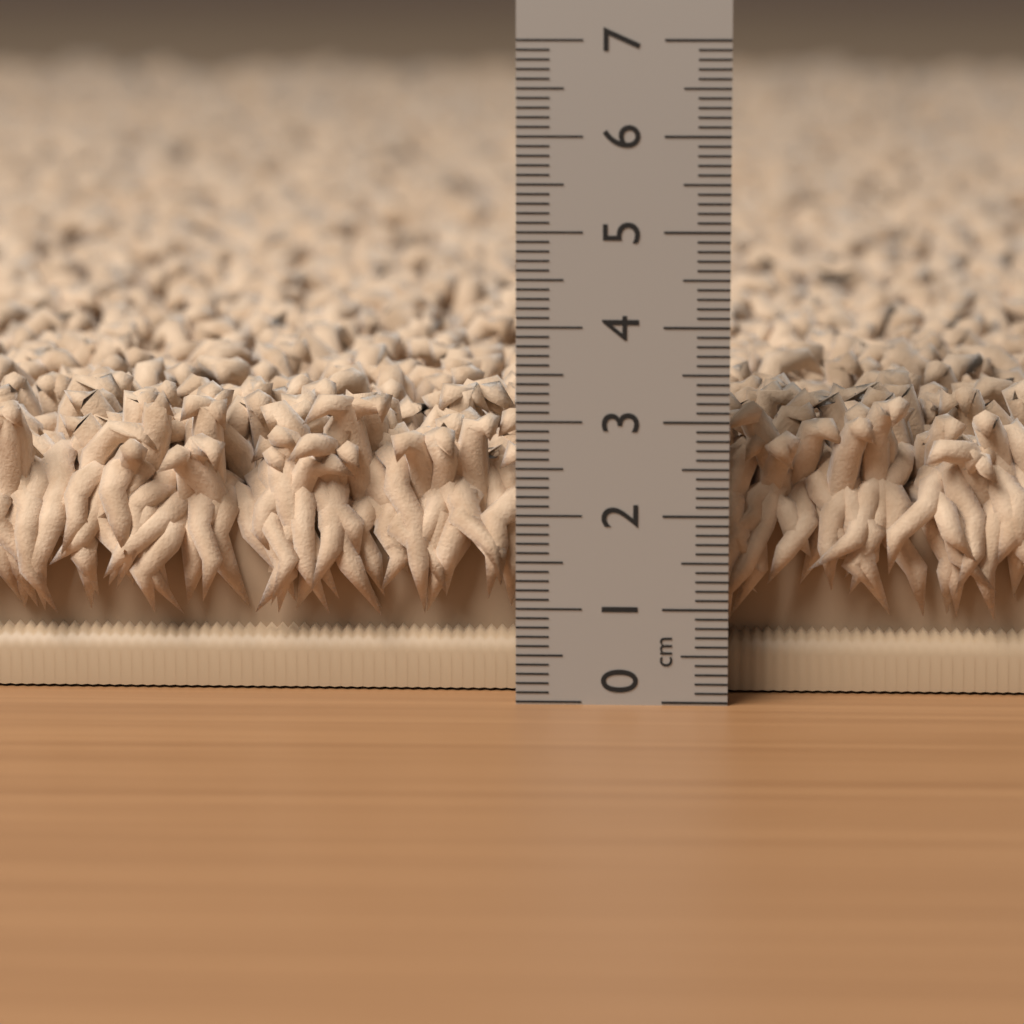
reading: 3.2 cm
